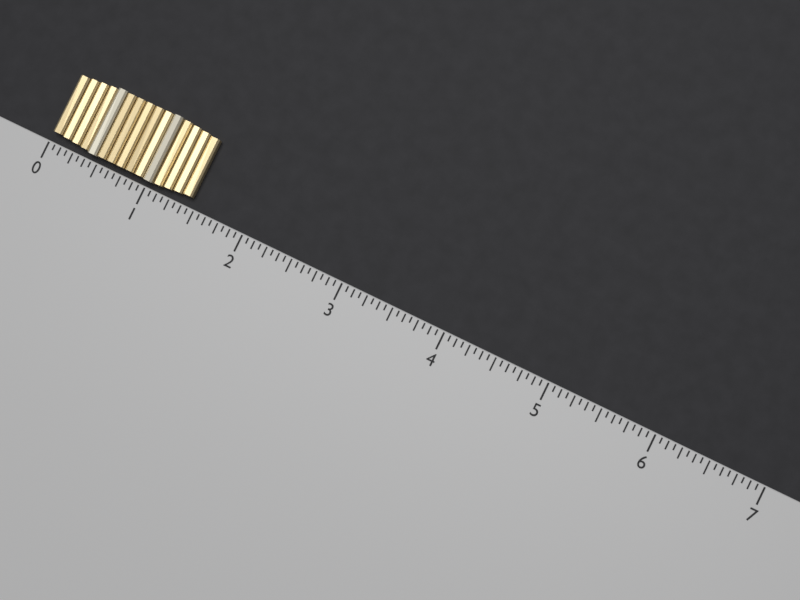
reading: 1.4375 (no unit)
